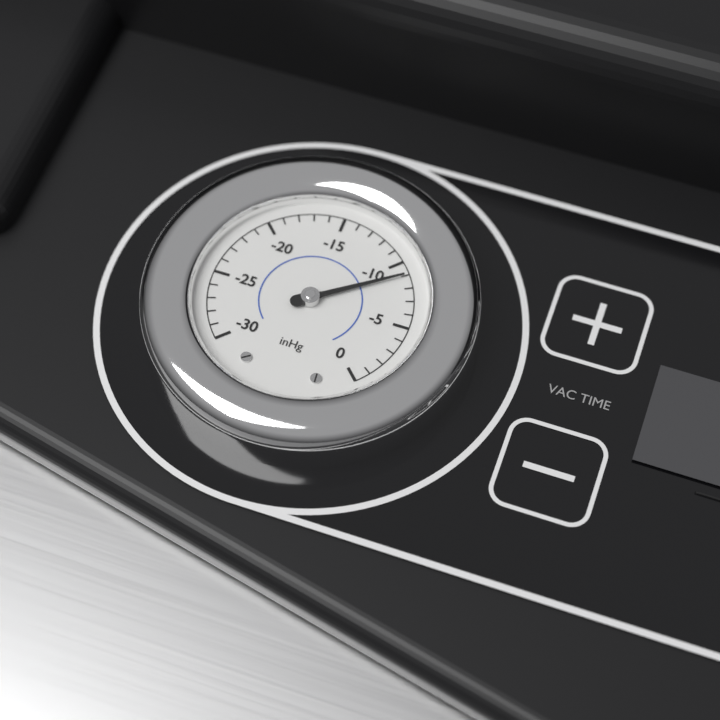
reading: -9 inHg
